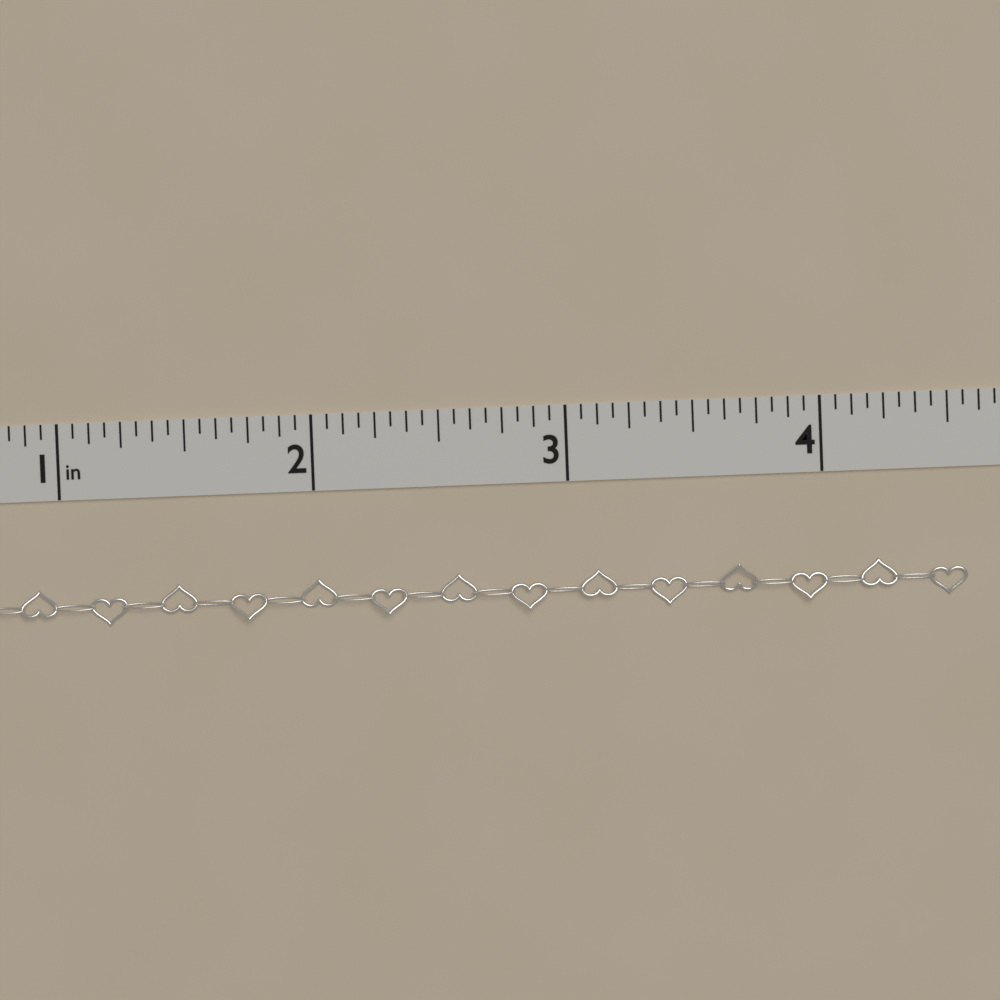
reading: 4.5625 in
